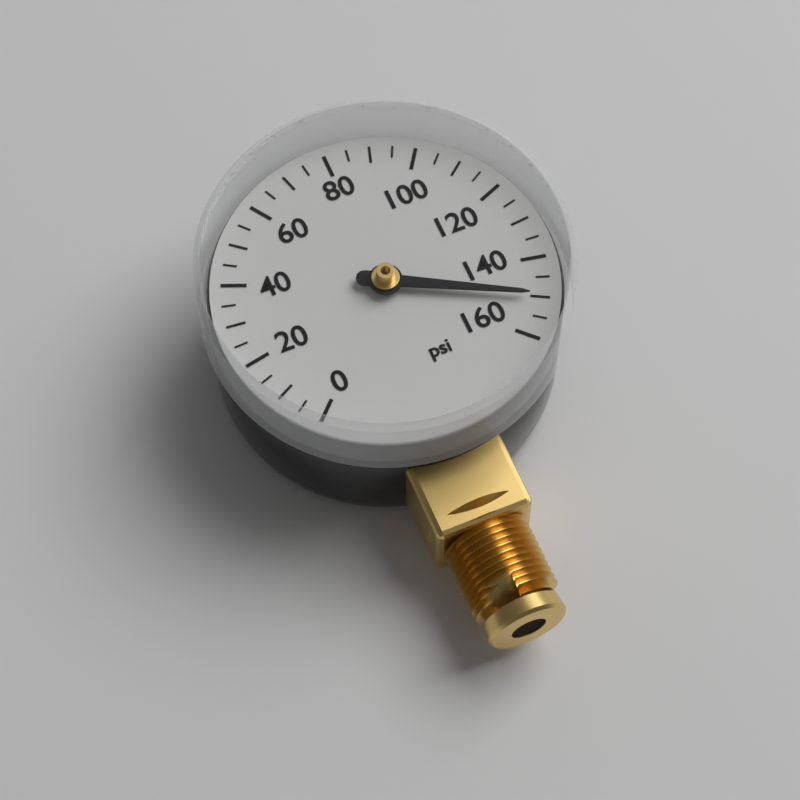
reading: 150 psi
